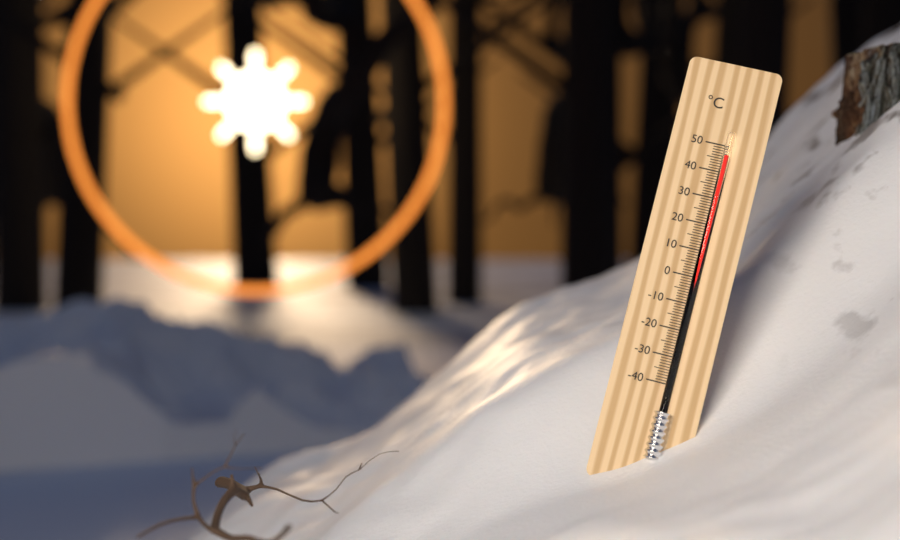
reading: 46 °C
